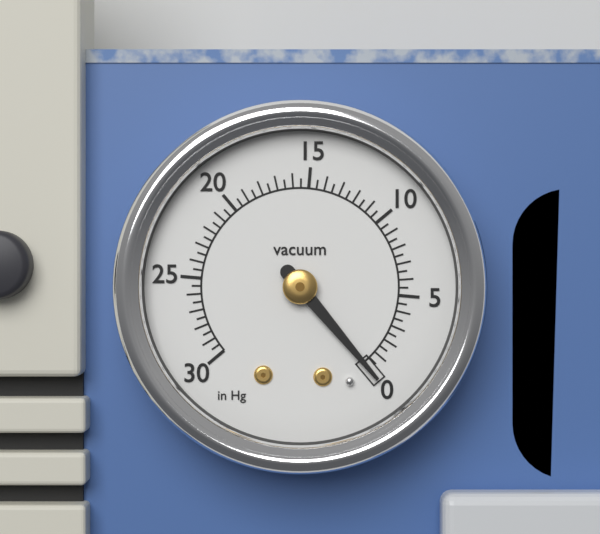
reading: 0.0 inHg
